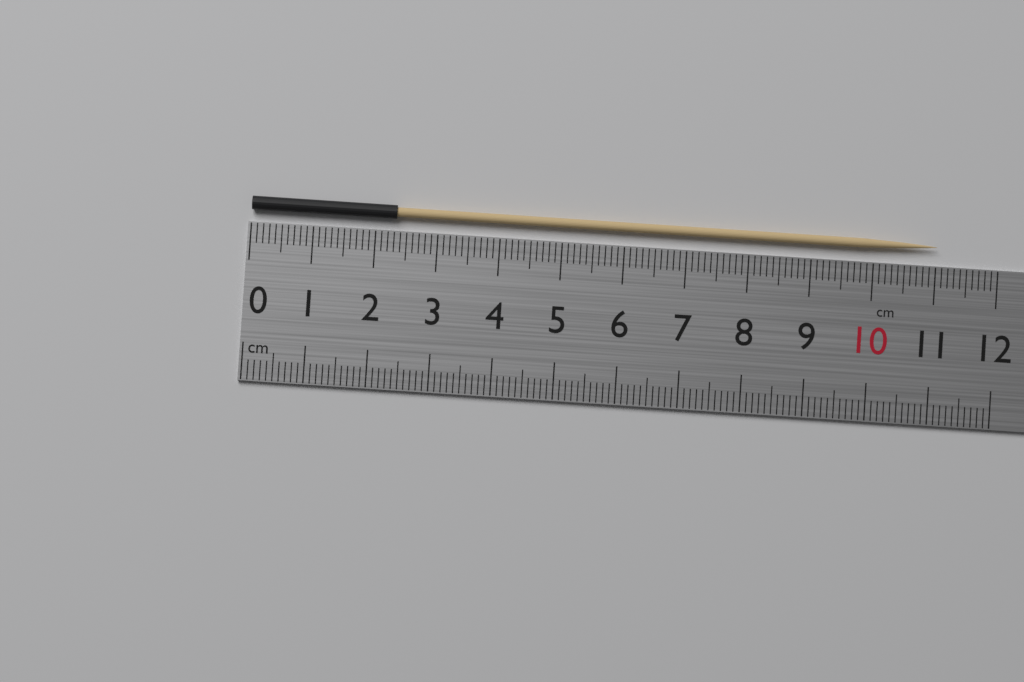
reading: 11.0 cm
